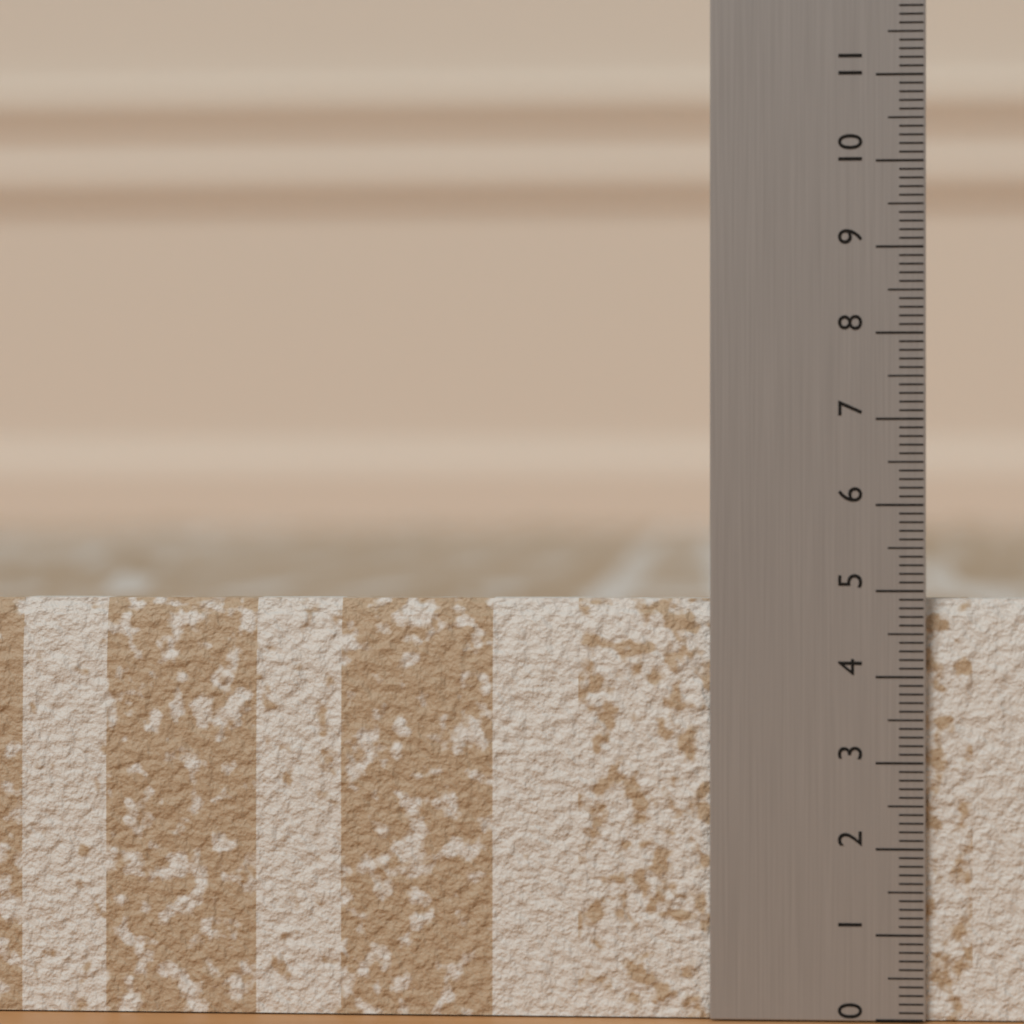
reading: 4.9 (no unit)
